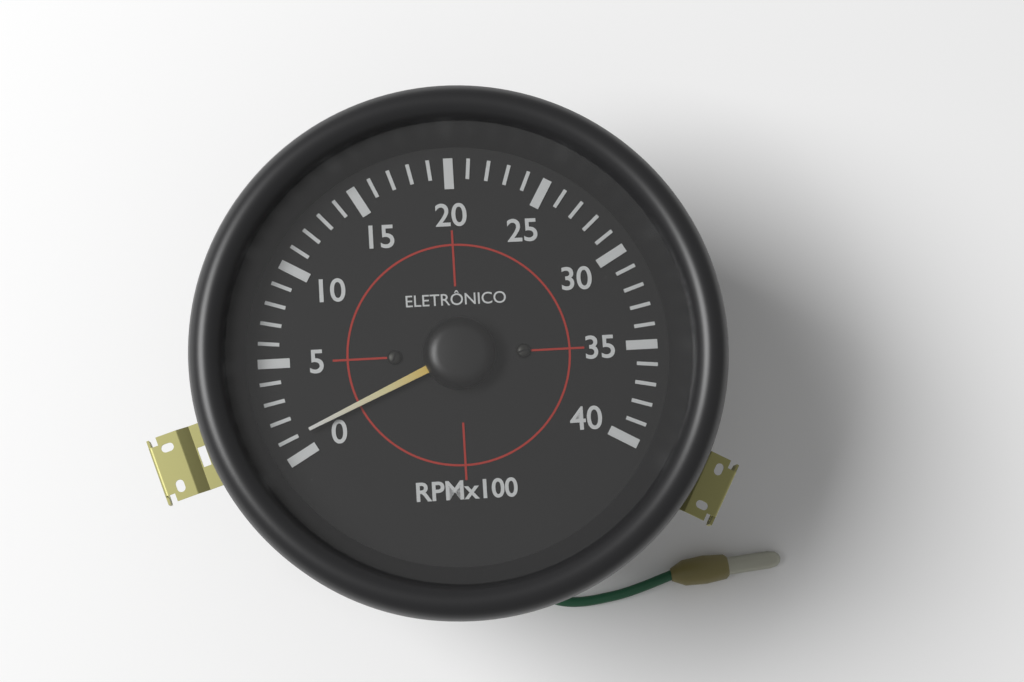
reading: 100 RPM
